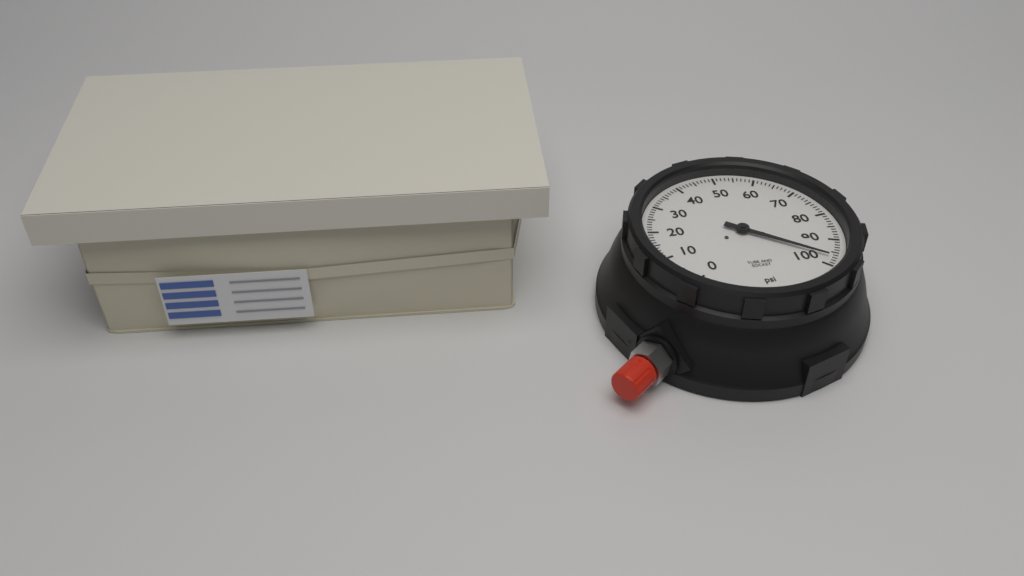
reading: 97 psi
